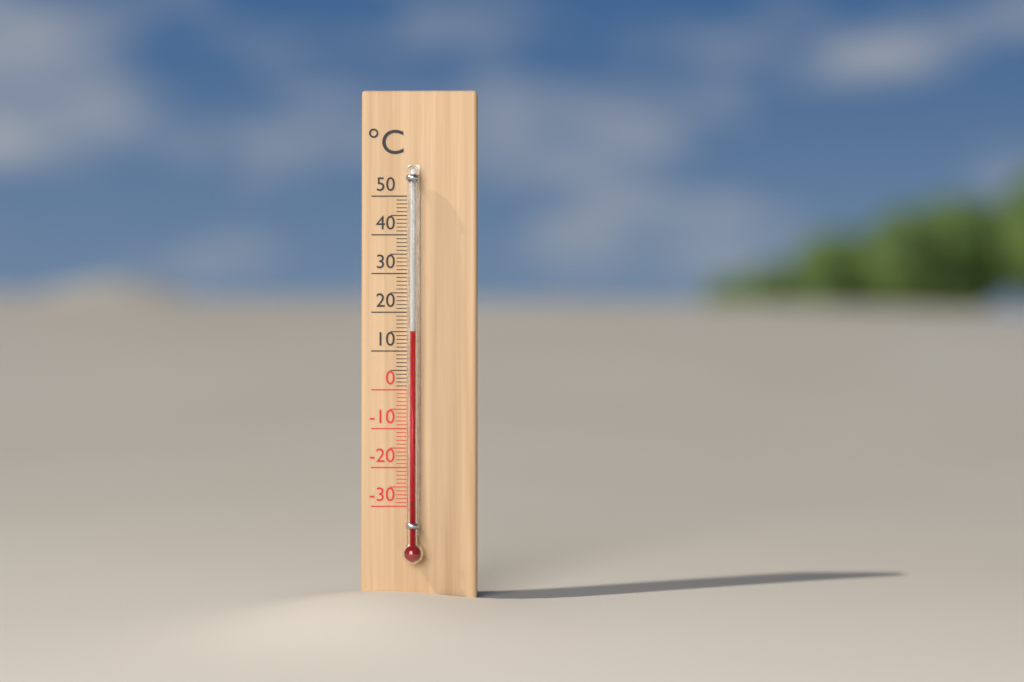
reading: 15 °C
